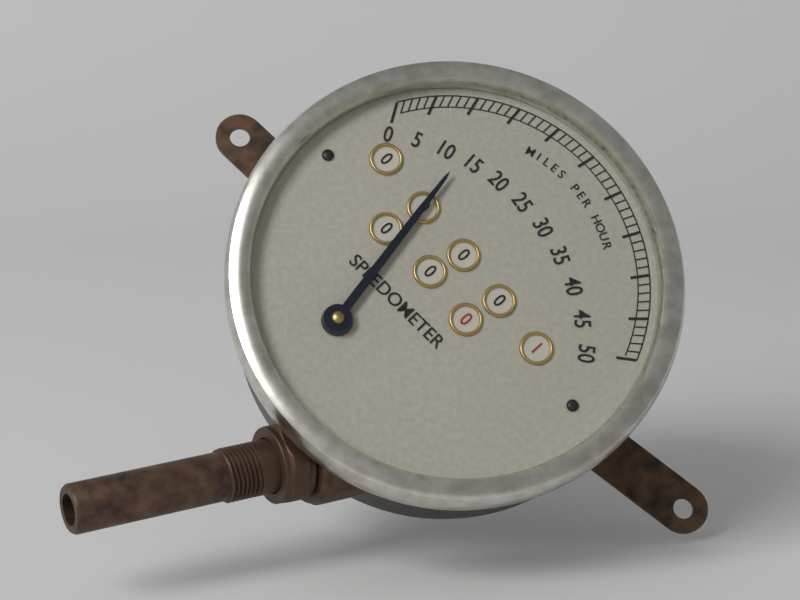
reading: 13 mph
